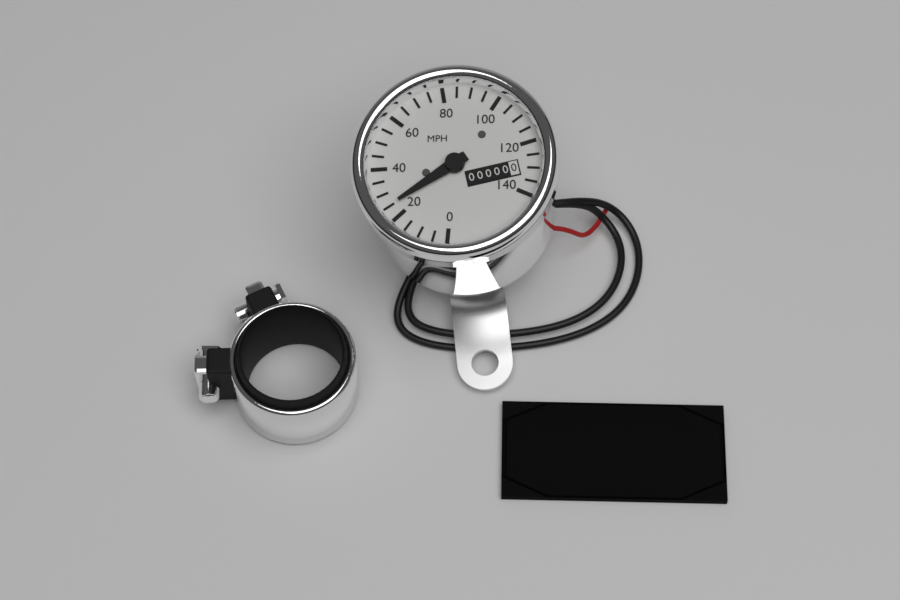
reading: 25 MPH
